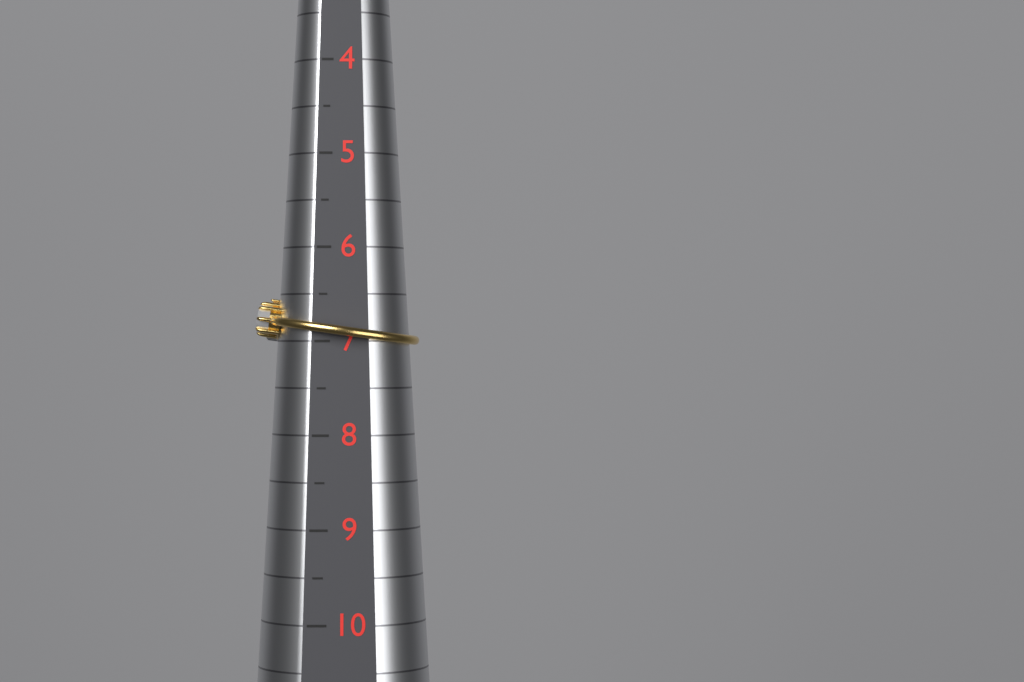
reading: 7.0 (no unit)
